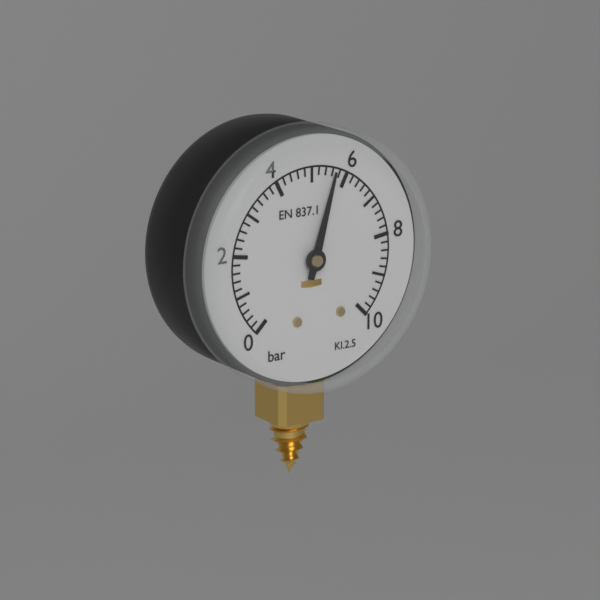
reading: 5.6 bar
